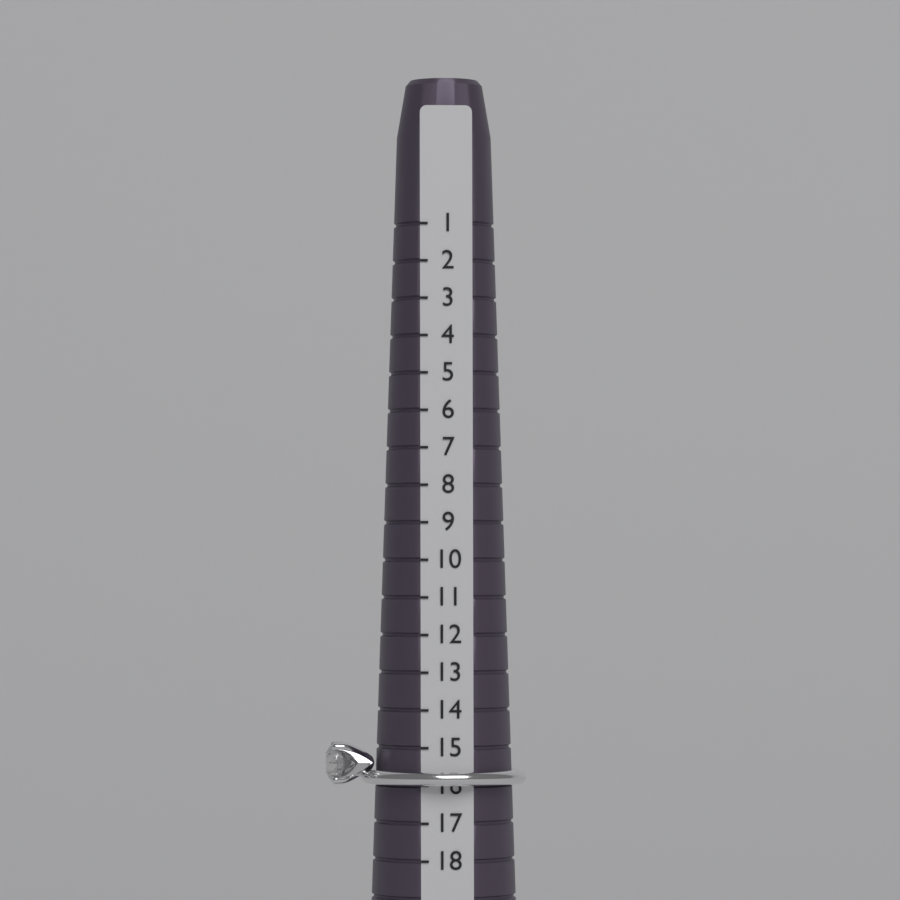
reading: 16 (no unit)
